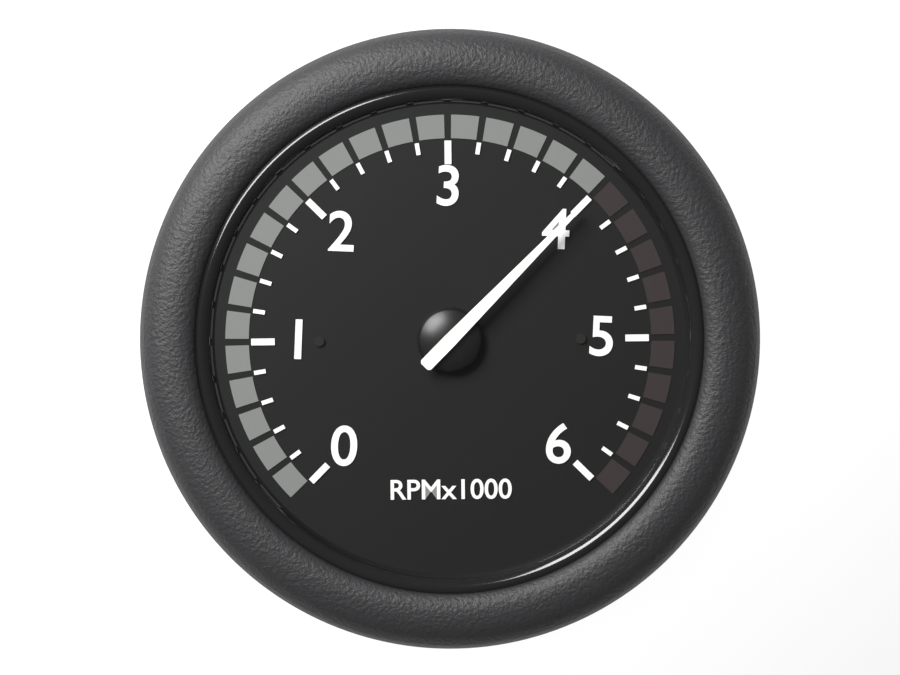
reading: 4000 RPM
